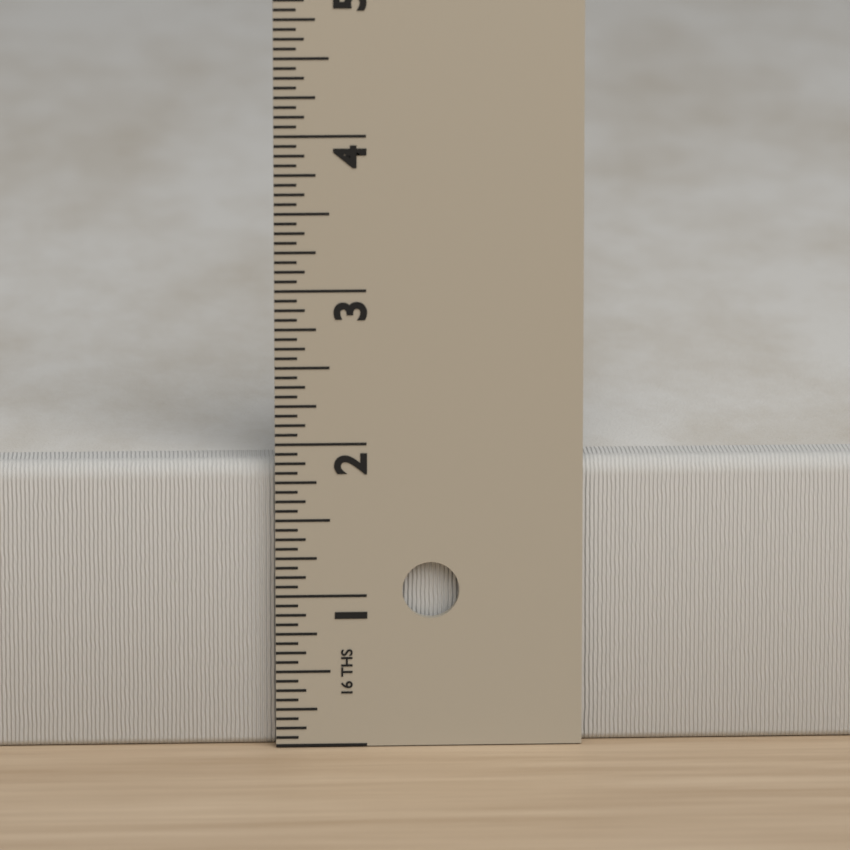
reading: 1.8750 in
